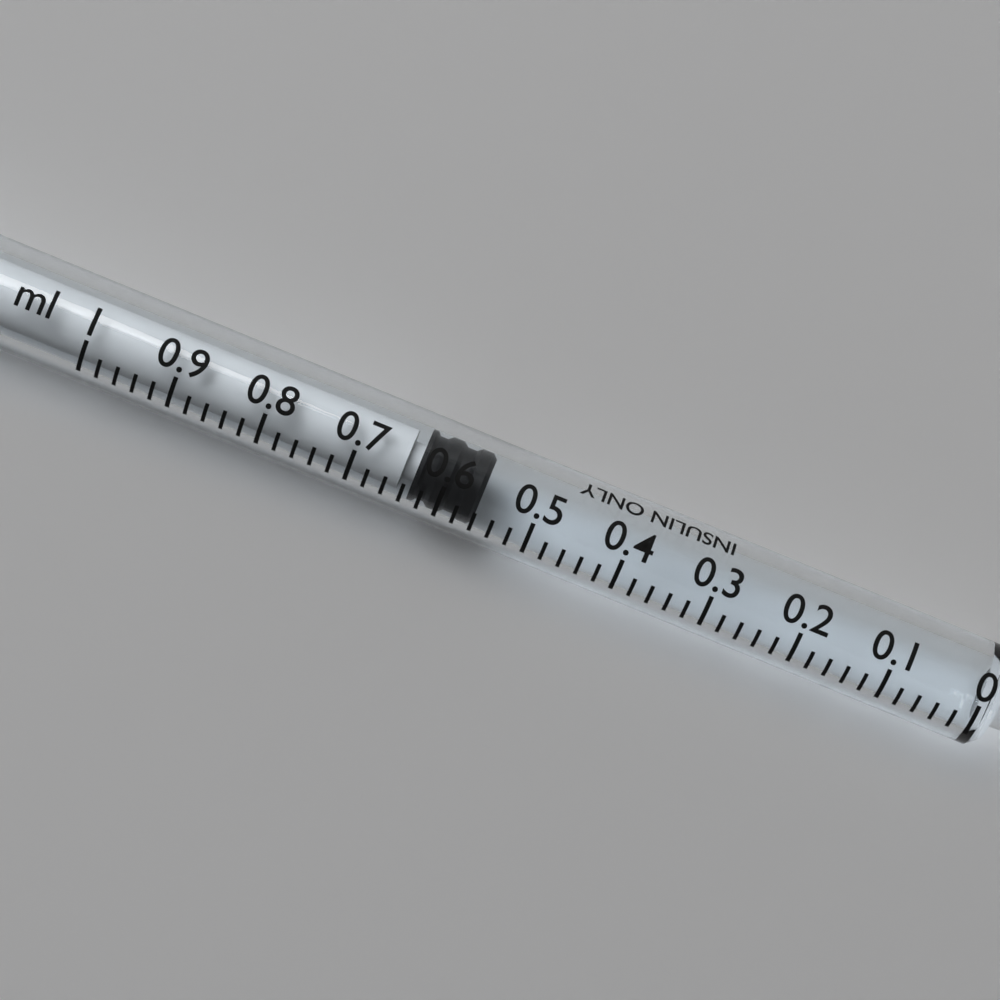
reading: 0.56 ml
